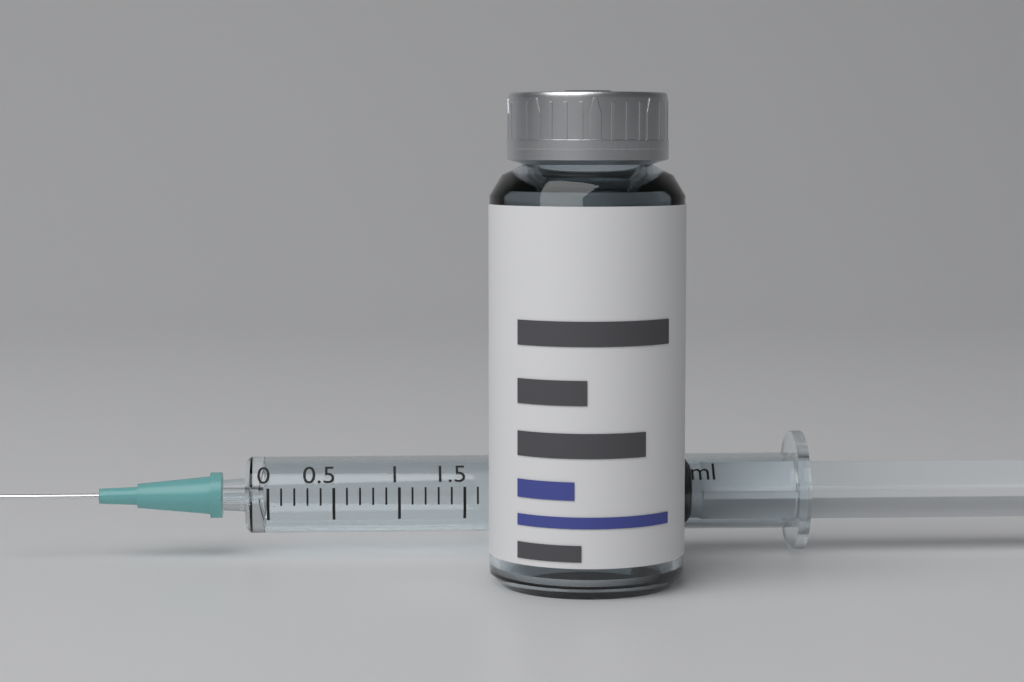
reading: 2.9 ml
